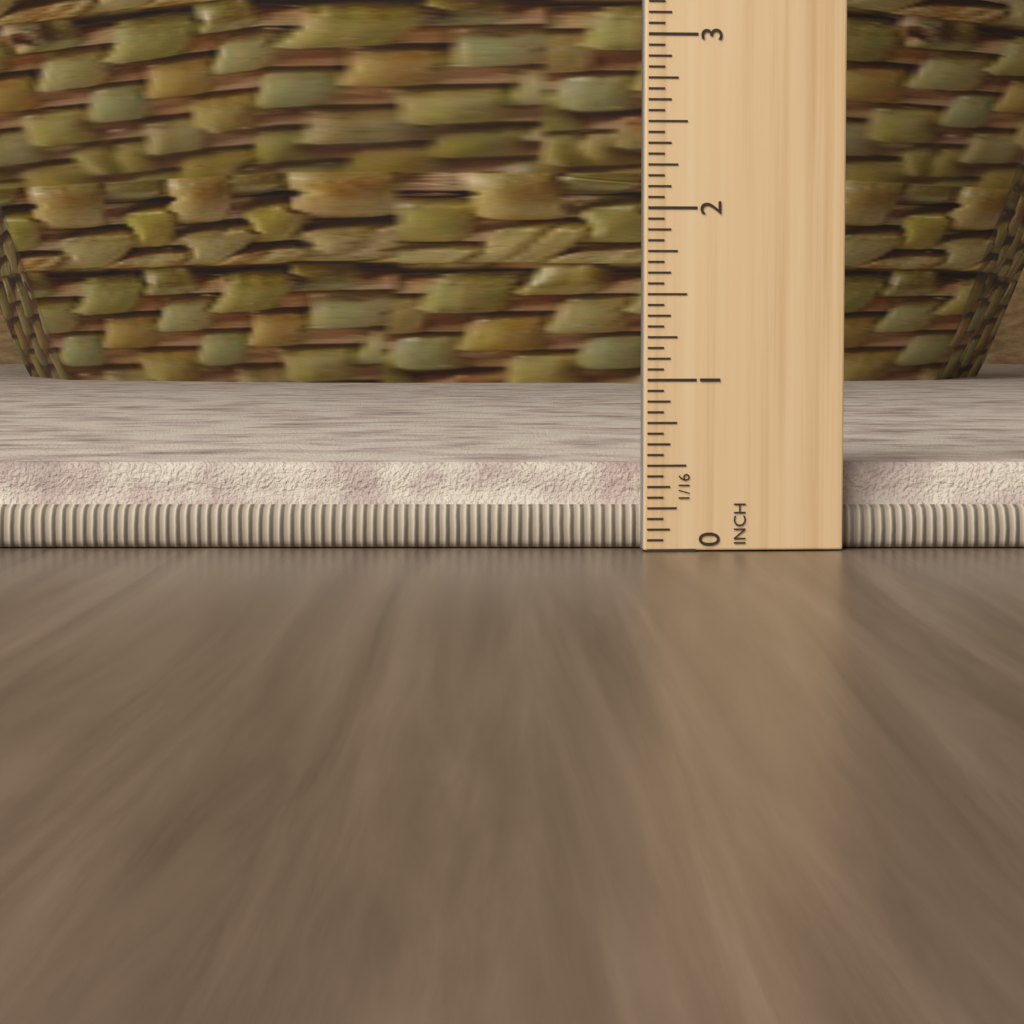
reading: 0.5000 in
